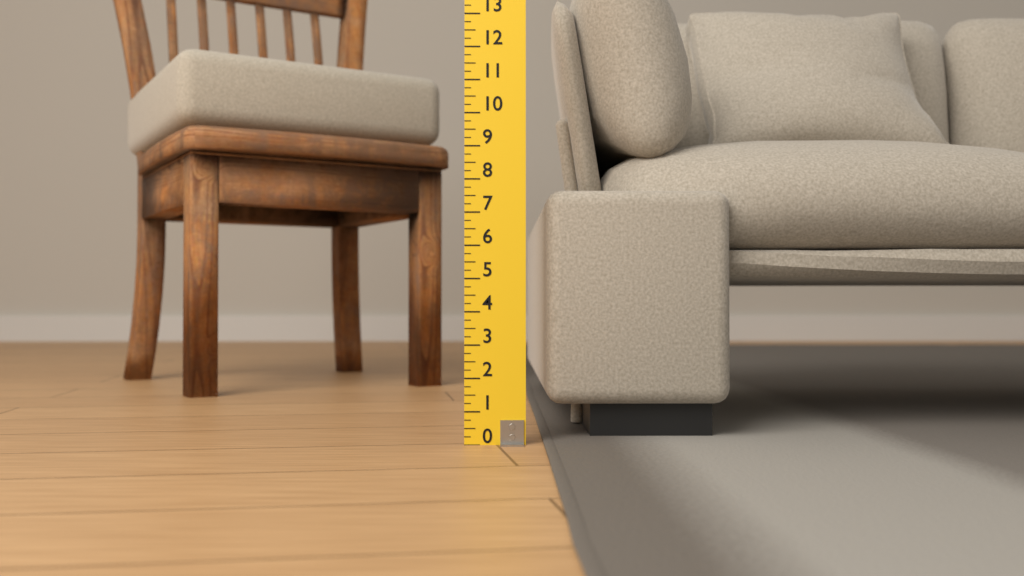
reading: 7.75 (no unit)
